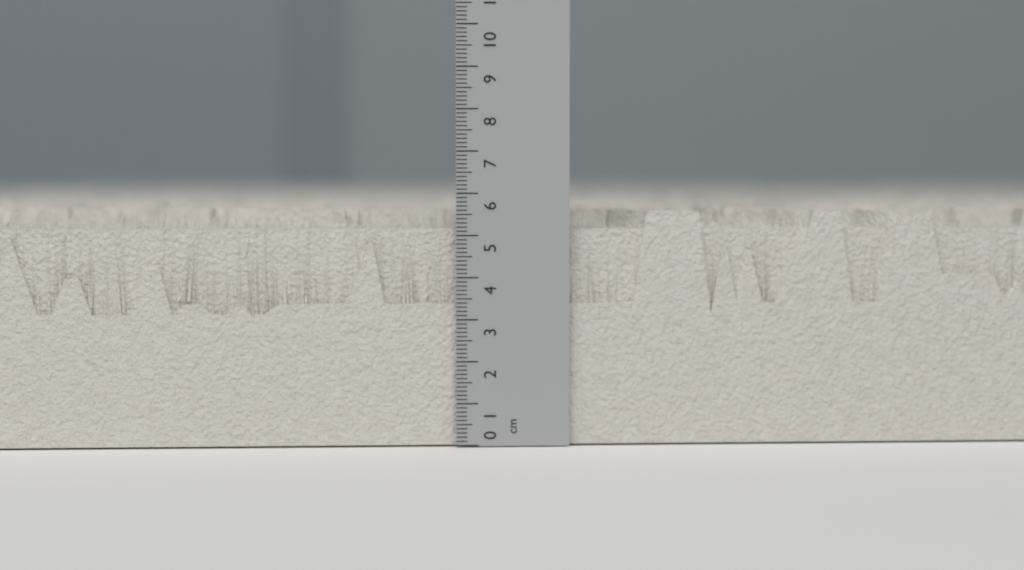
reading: 5.6 cm
